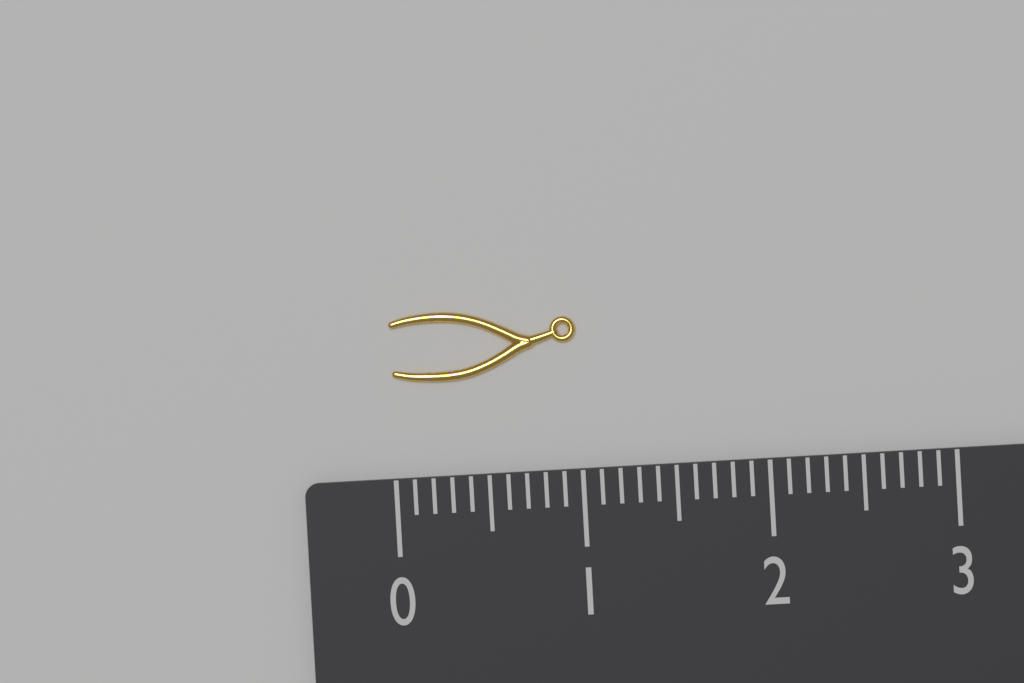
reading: 1.0 (no unit)
